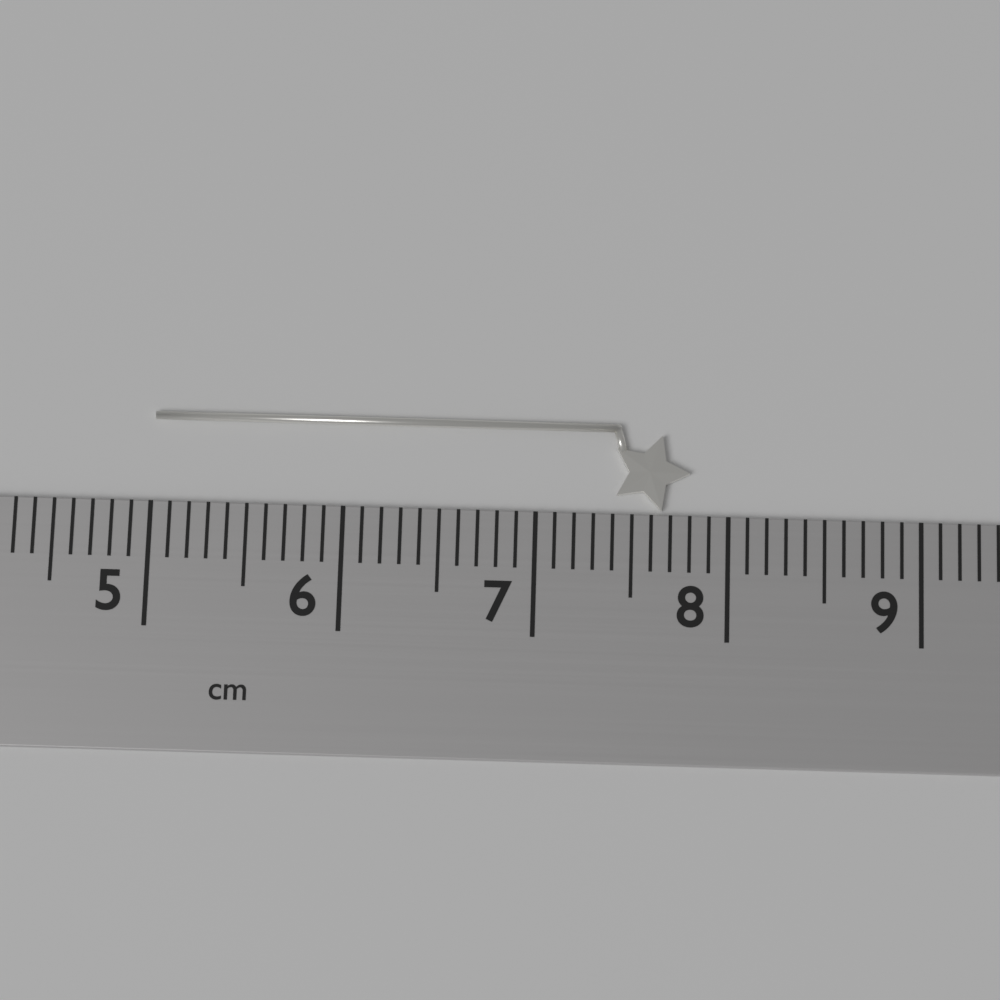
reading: 7.8 cm
